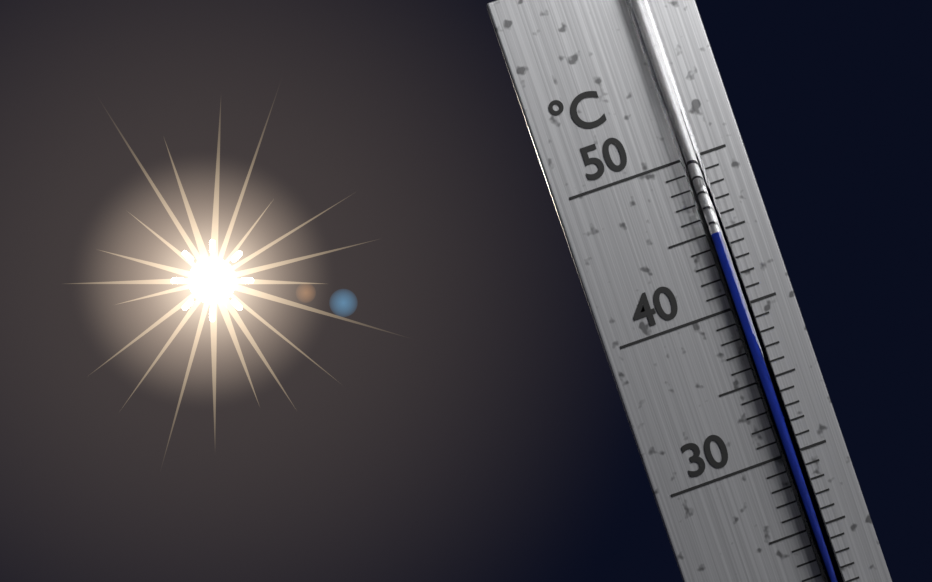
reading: 45 °C
